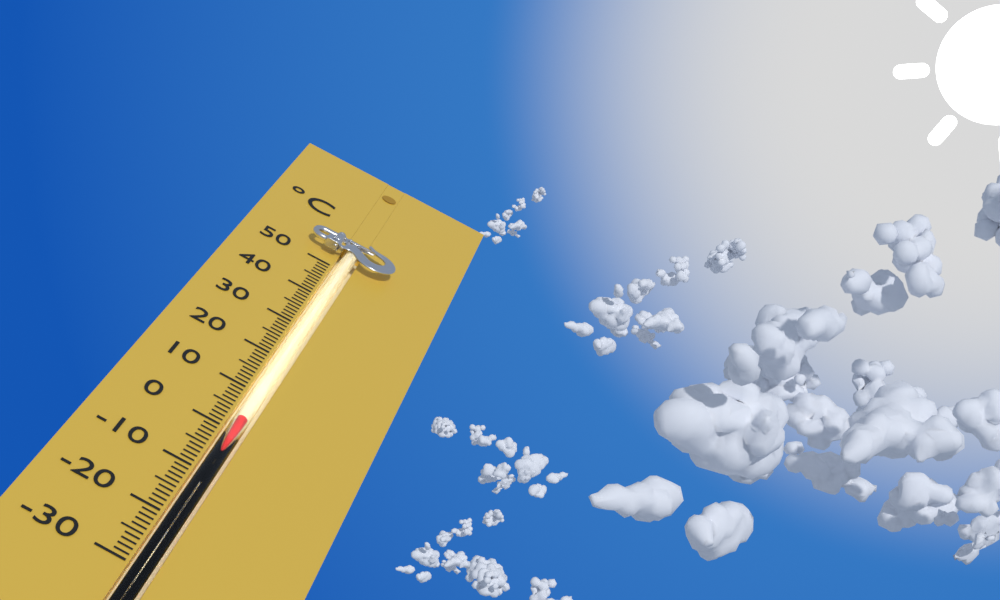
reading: 3 °C
